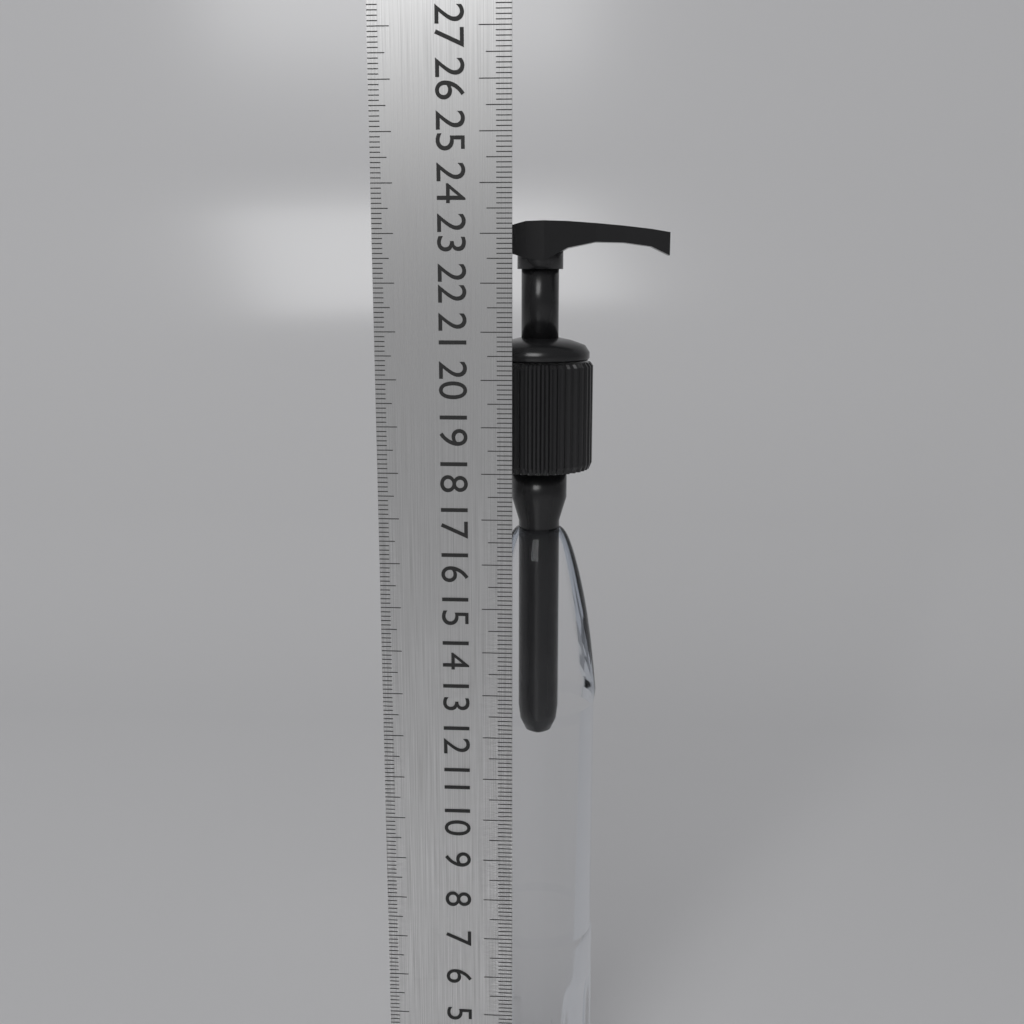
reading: 23.3 cm
